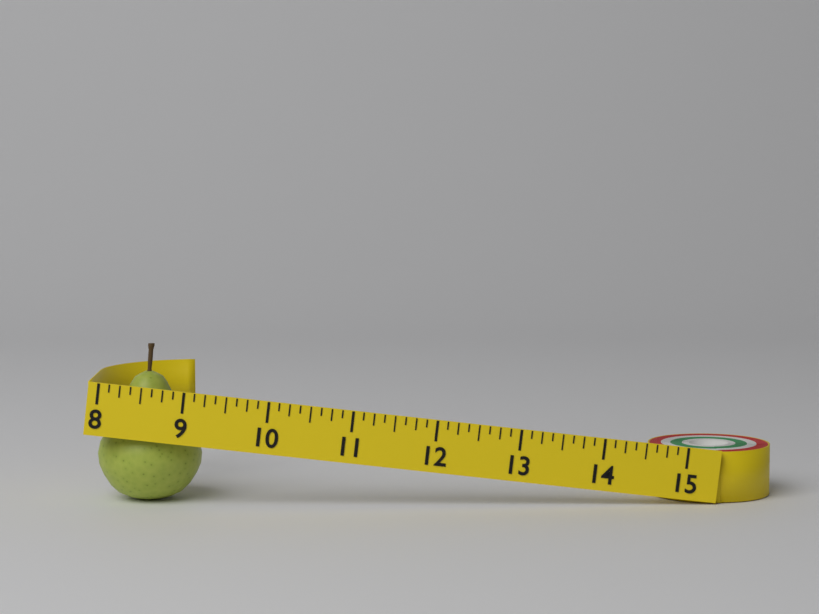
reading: 9.250 (no unit)
